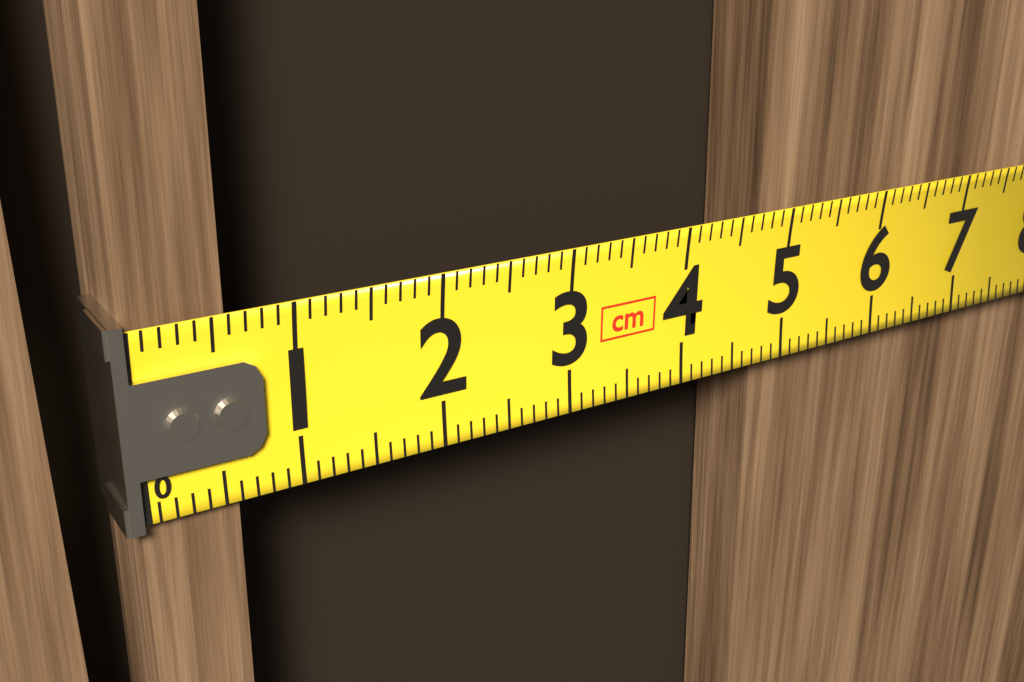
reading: 0.6 cm
